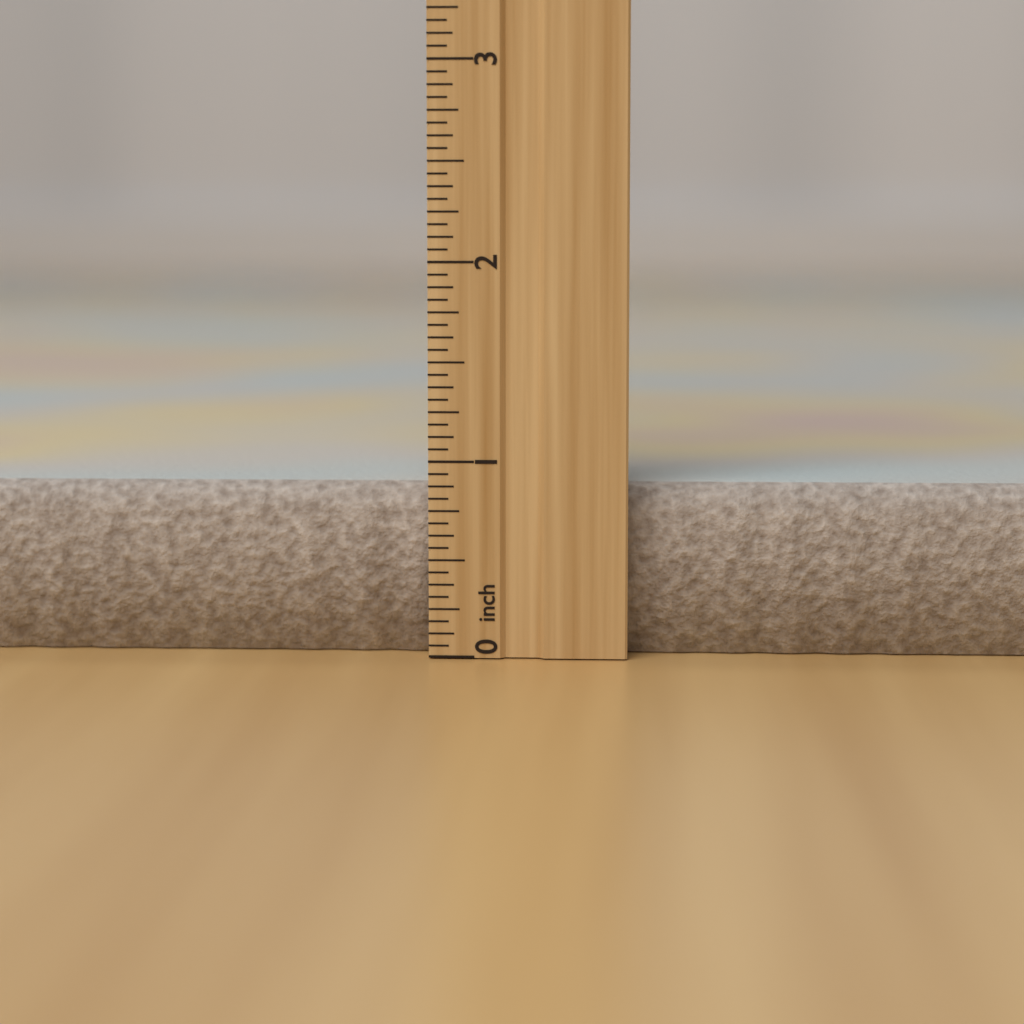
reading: 0.8750 inch
